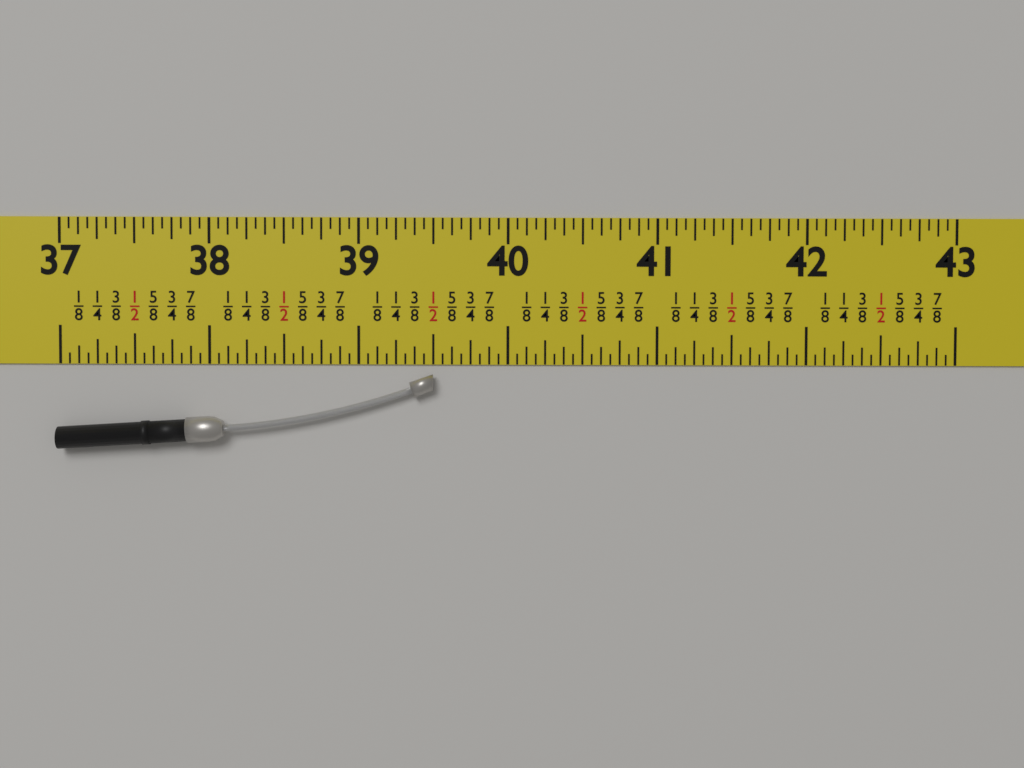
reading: 39.5000 in
